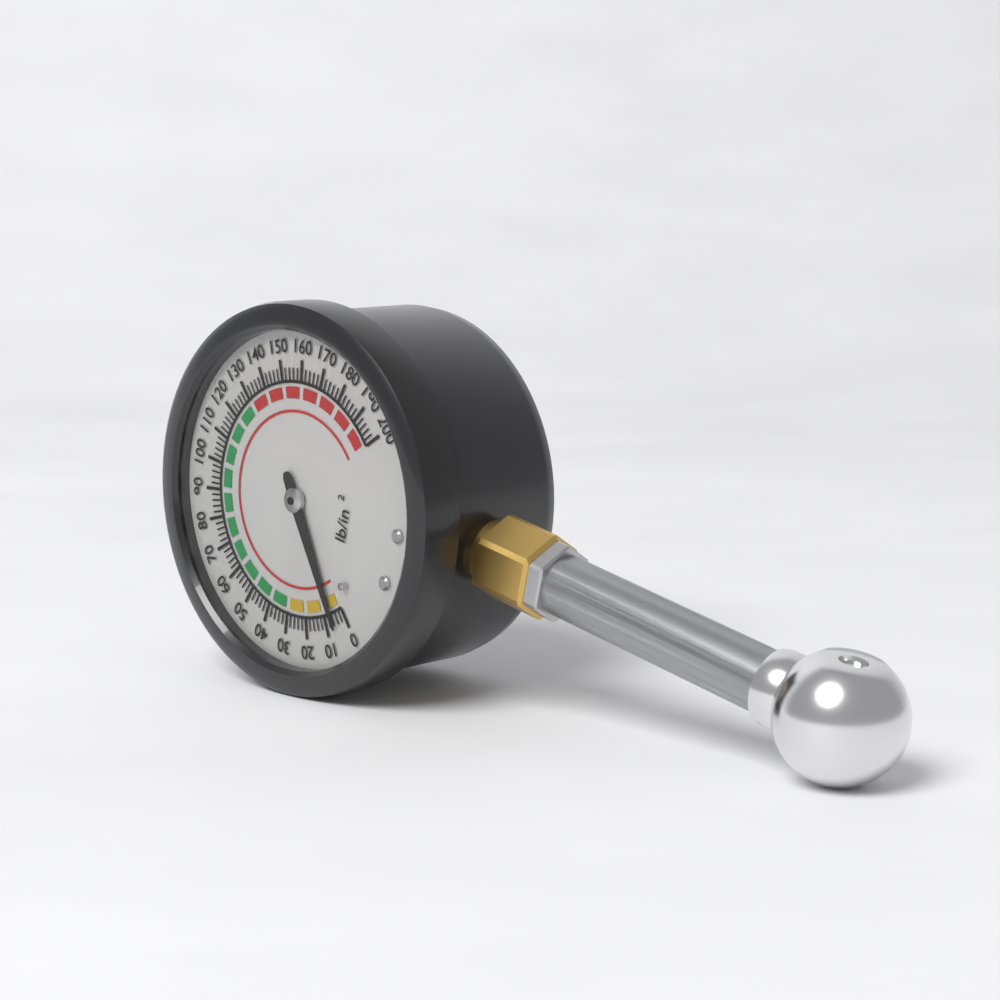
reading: 6 psi
